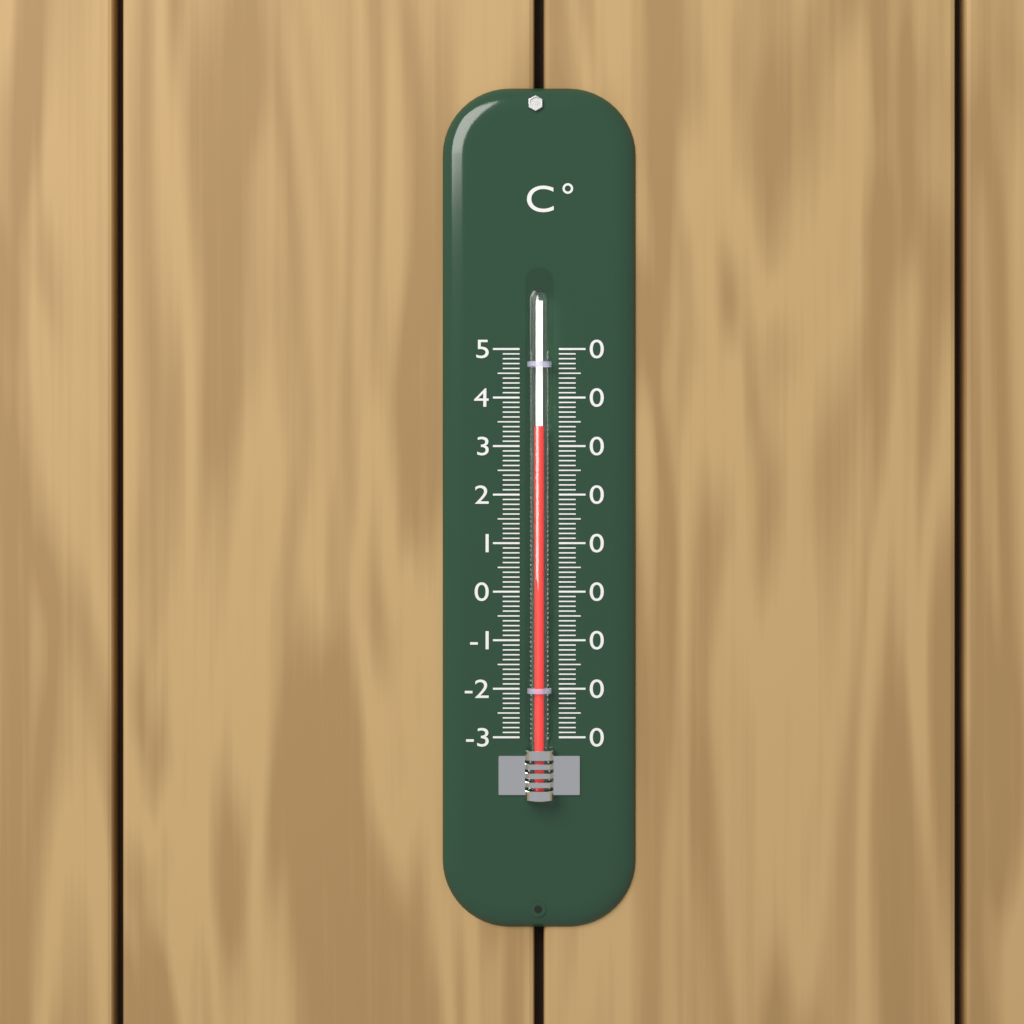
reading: 34 °C
